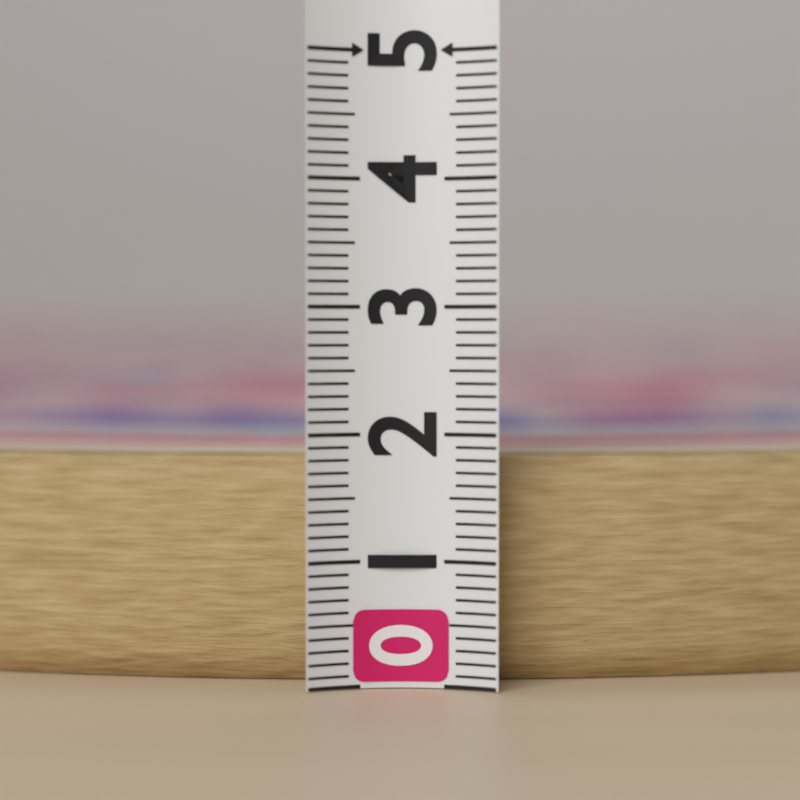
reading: 1.8 (no unit)
